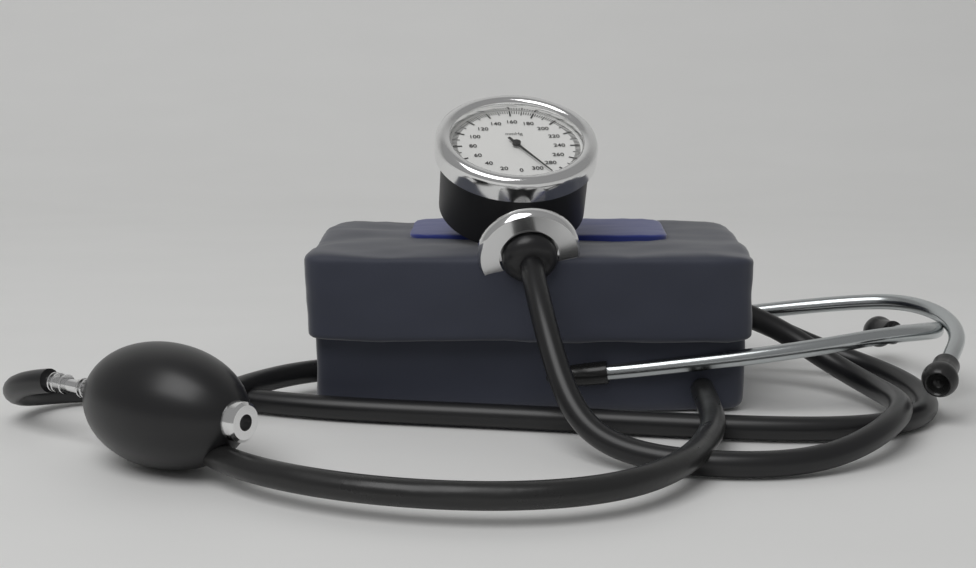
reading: 292 mmHg
